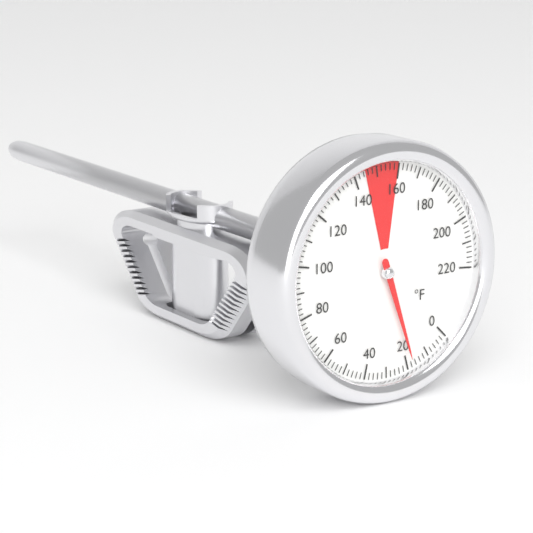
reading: 18 °F
